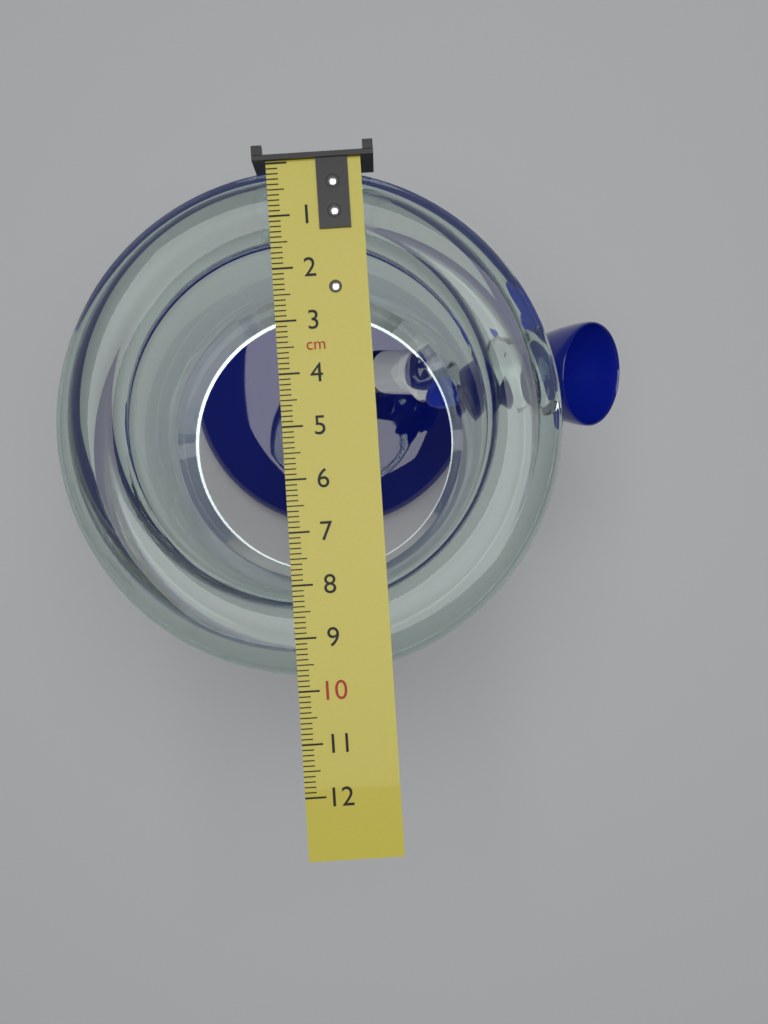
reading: 9.8 cm
